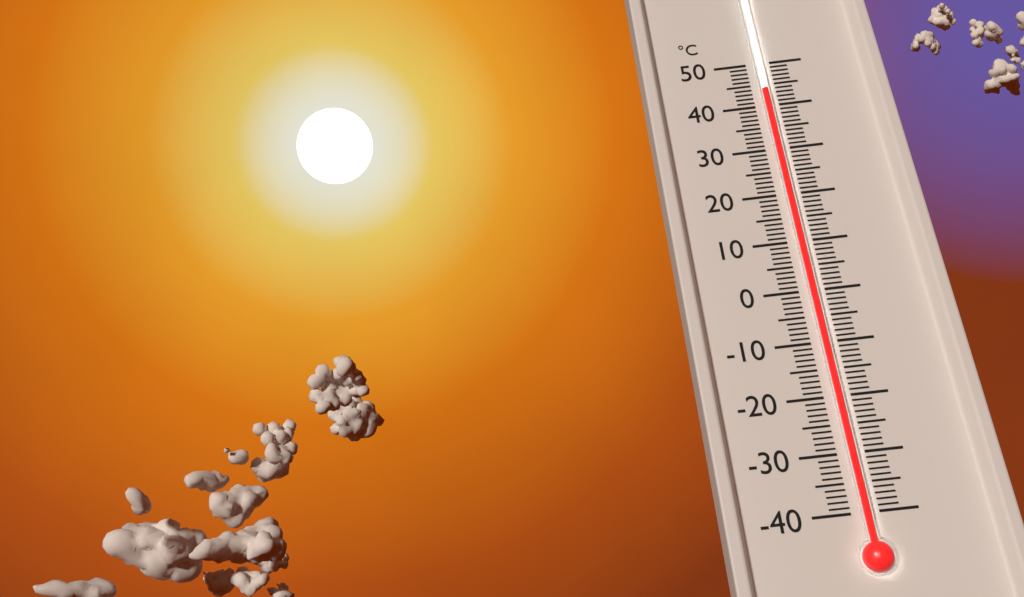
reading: 43 °C
